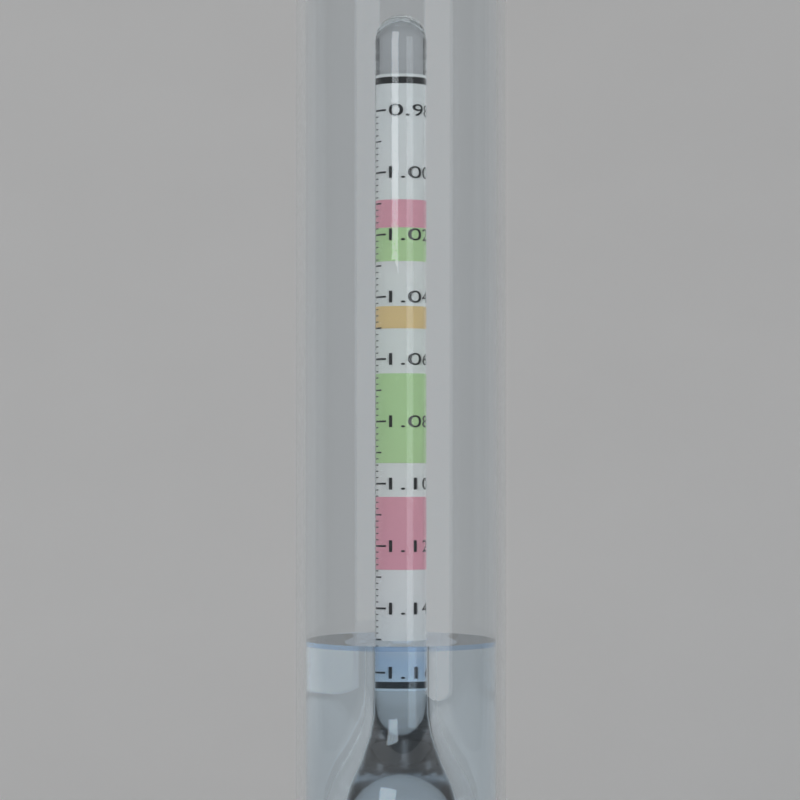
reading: 1.150 (no unit)
